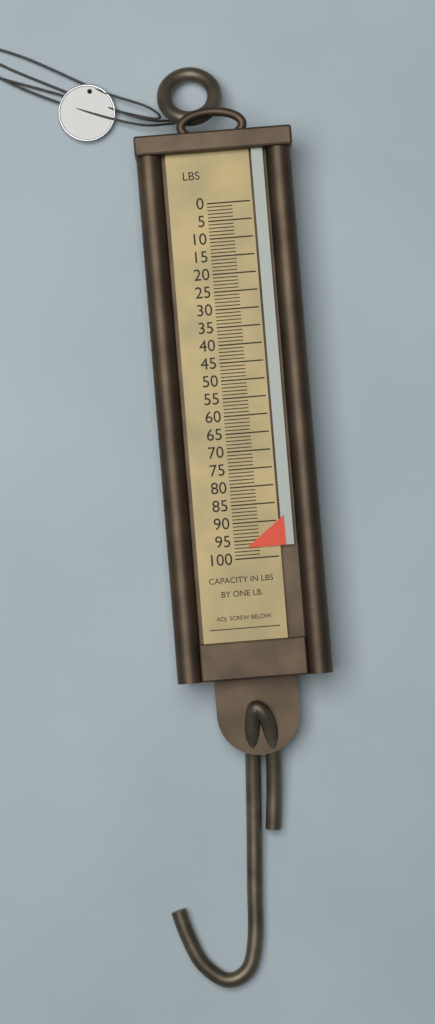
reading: 97 lb
